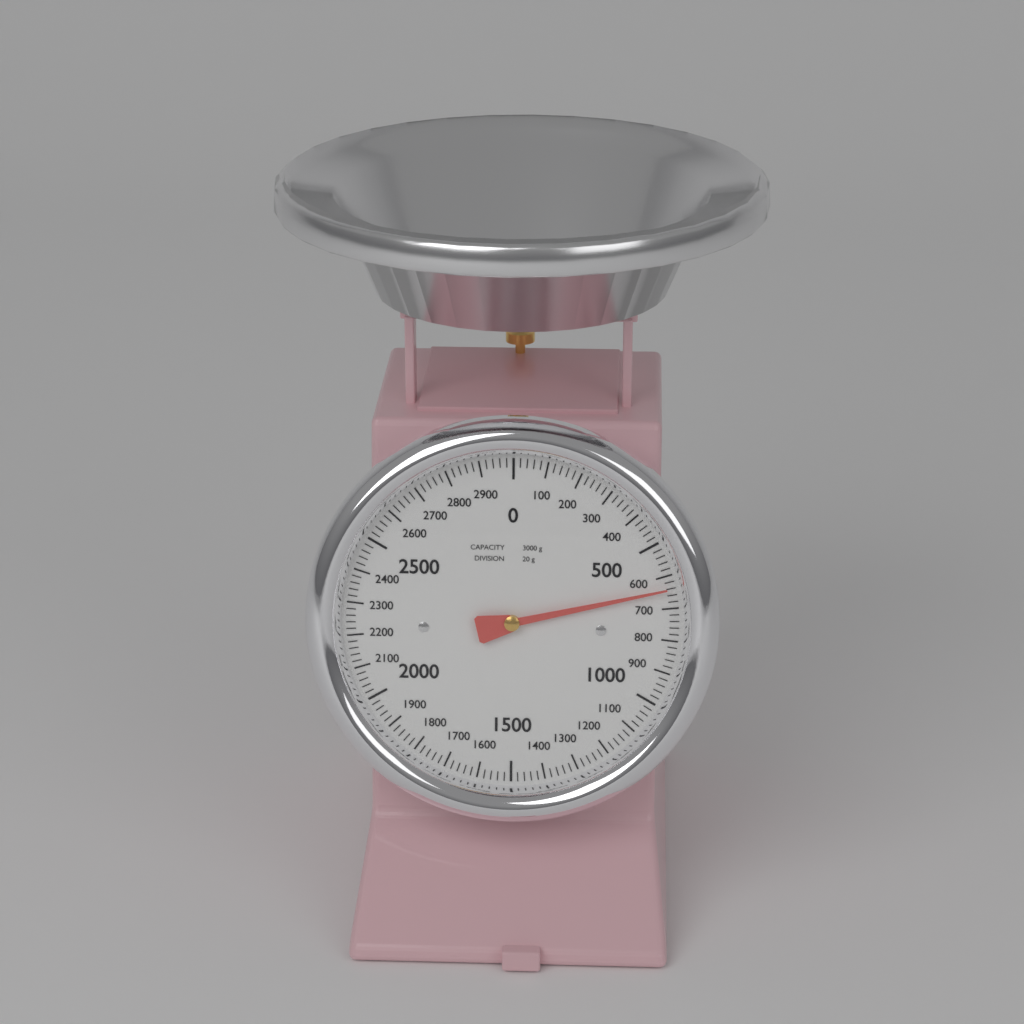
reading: 640 g
